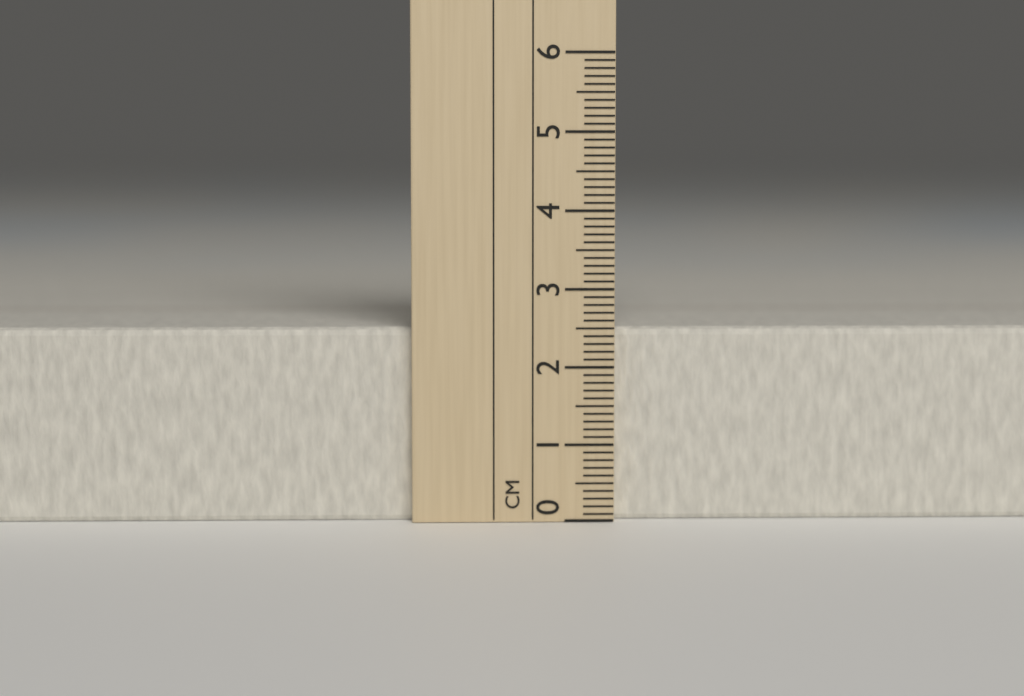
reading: 2.5 cm
